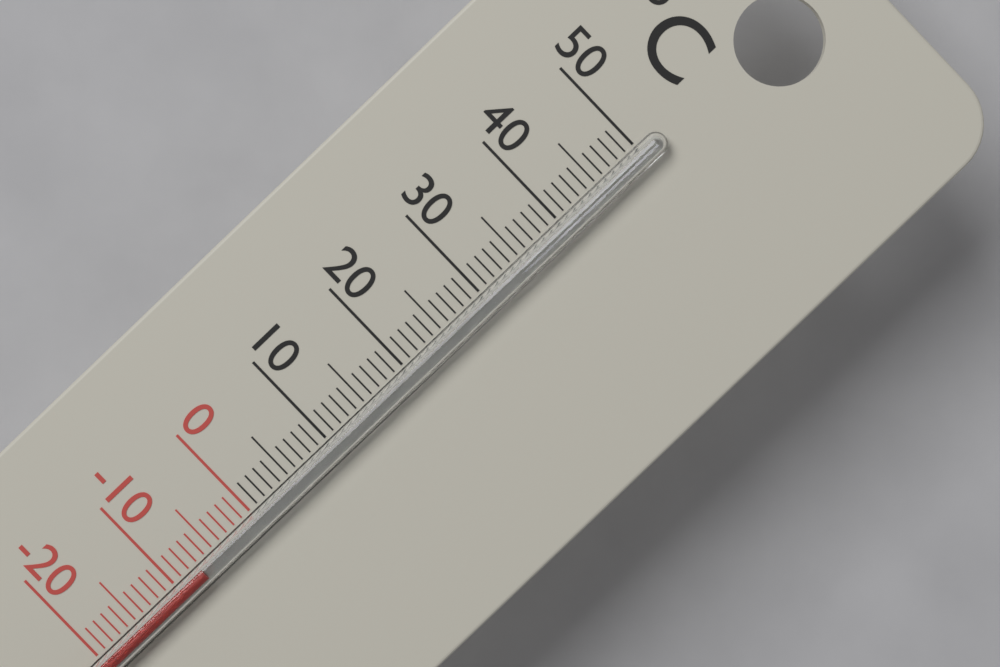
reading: -7 °C
